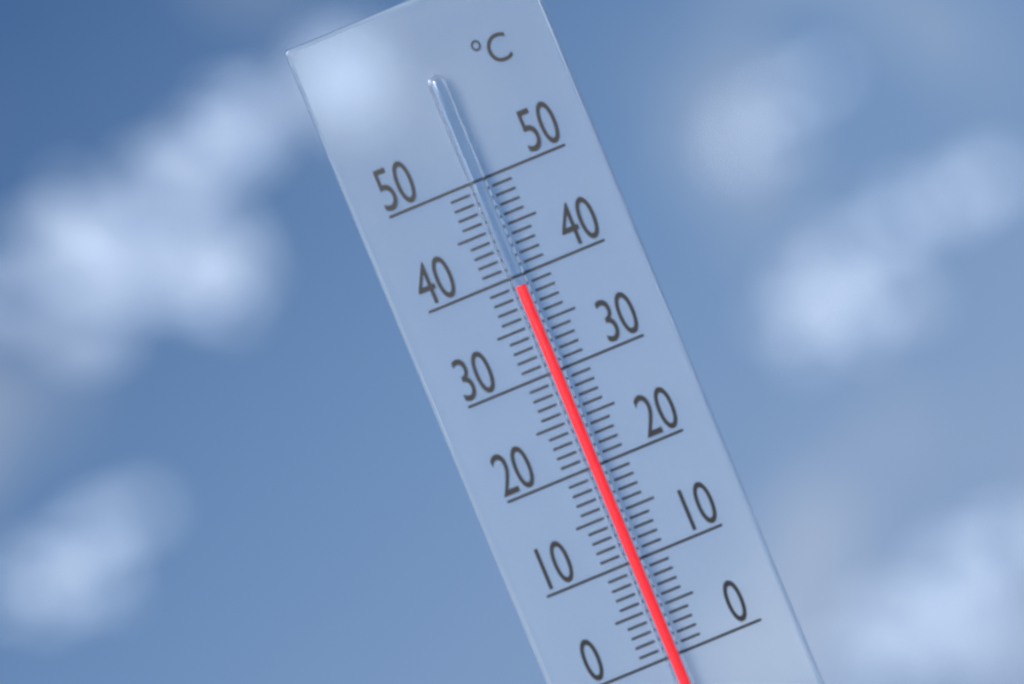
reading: 39 °C
